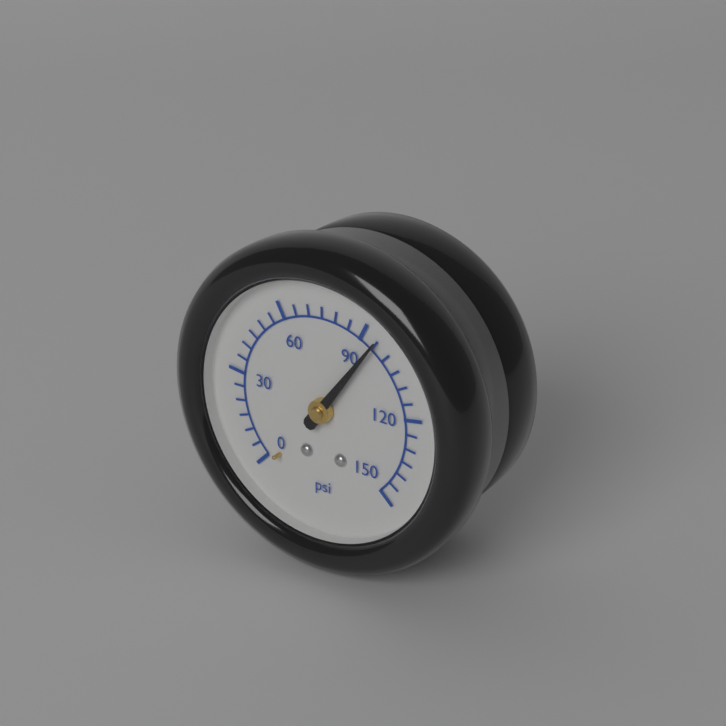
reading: 95 psi
